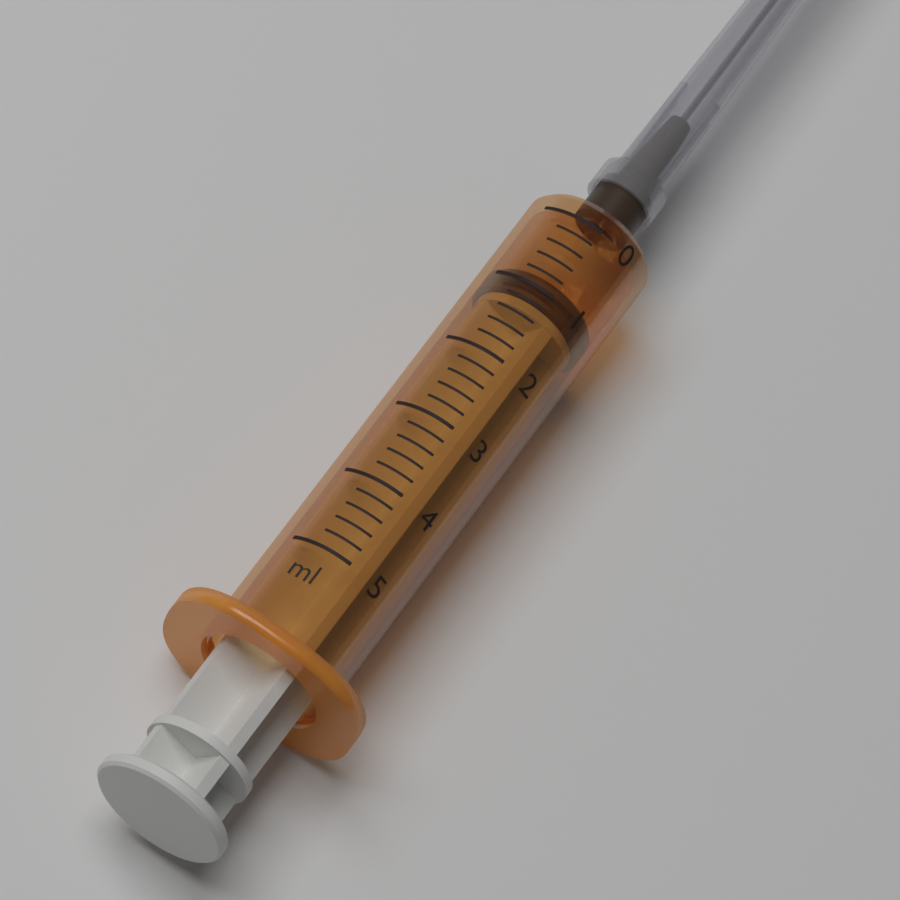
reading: 0.8 ml
